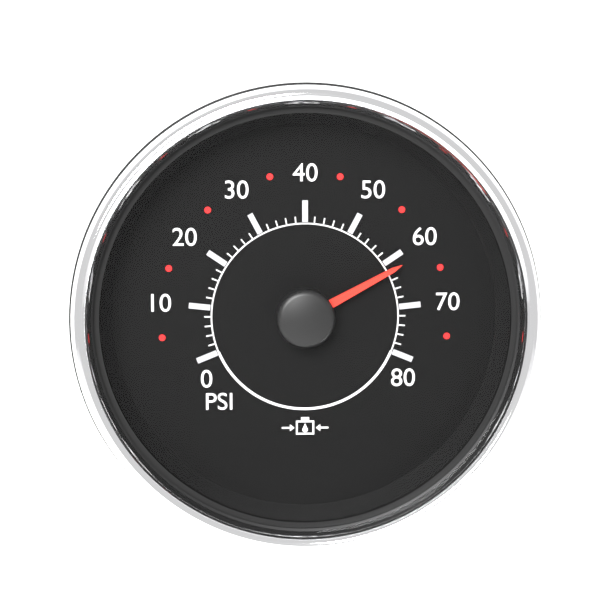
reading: 62 psi
